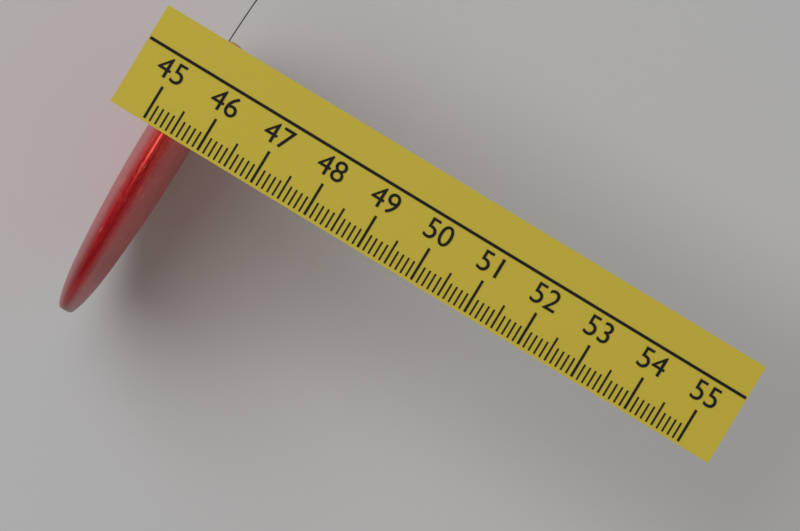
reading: 45.8 (no unit)
